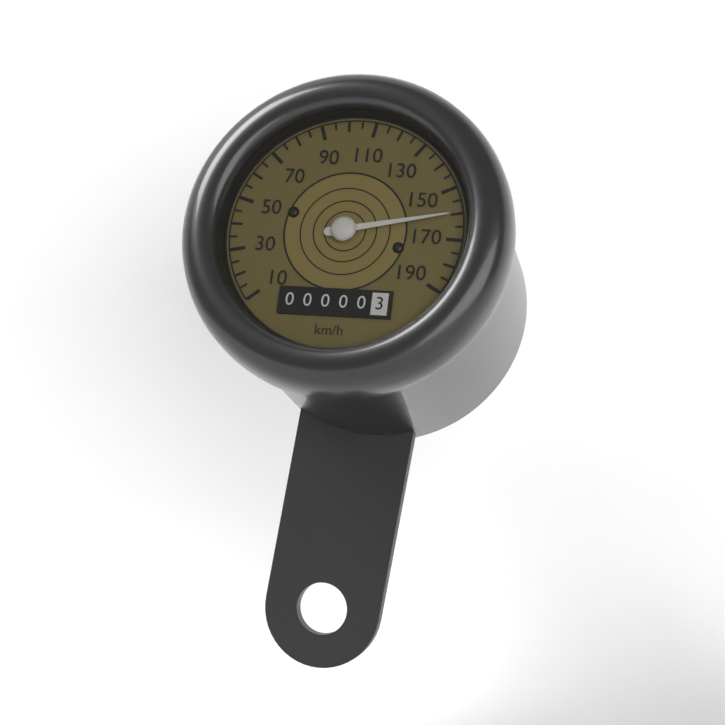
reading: 160 km/h
